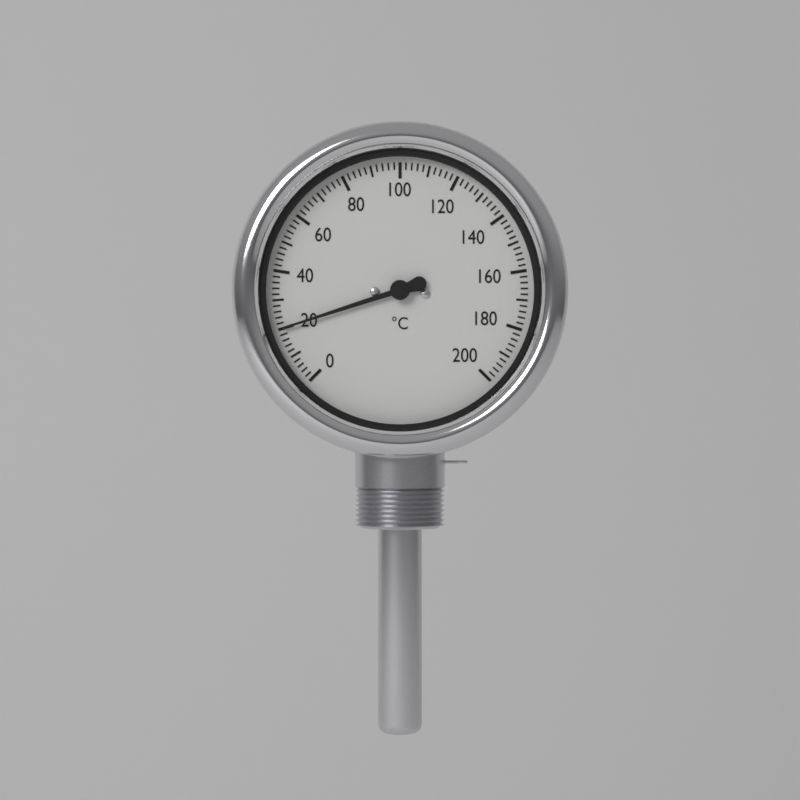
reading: 20 °C
